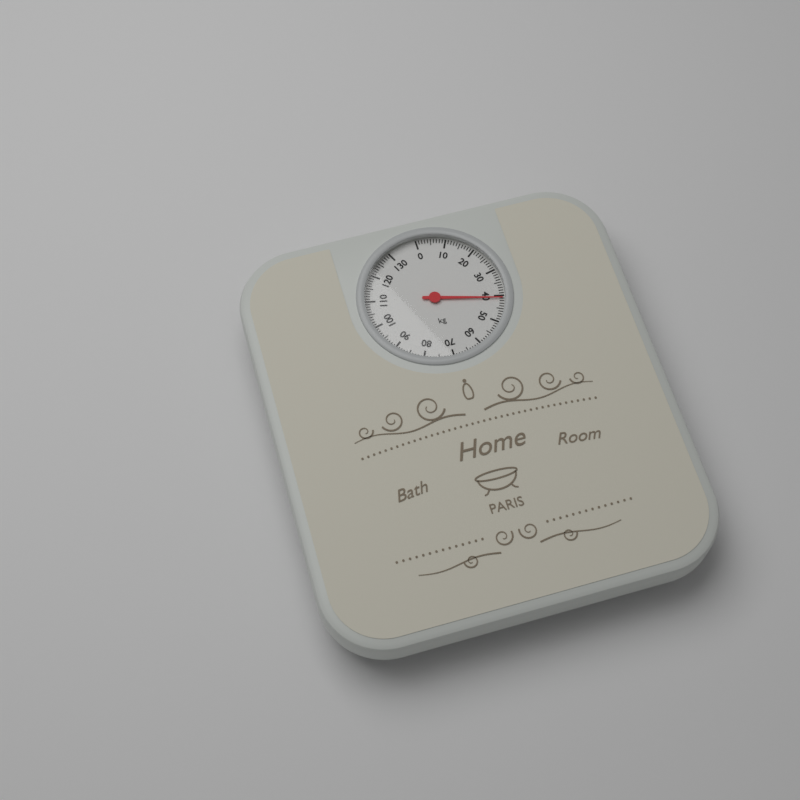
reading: 41 kg
